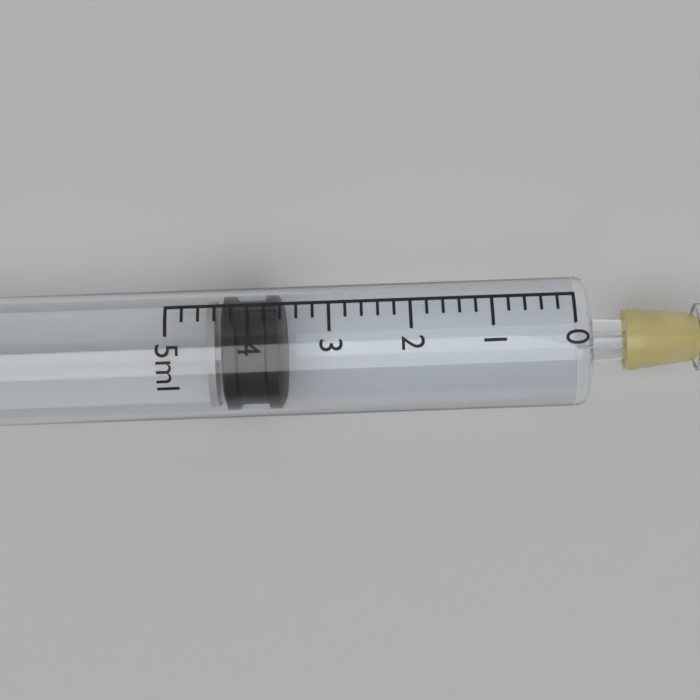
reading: 3.6 ml
